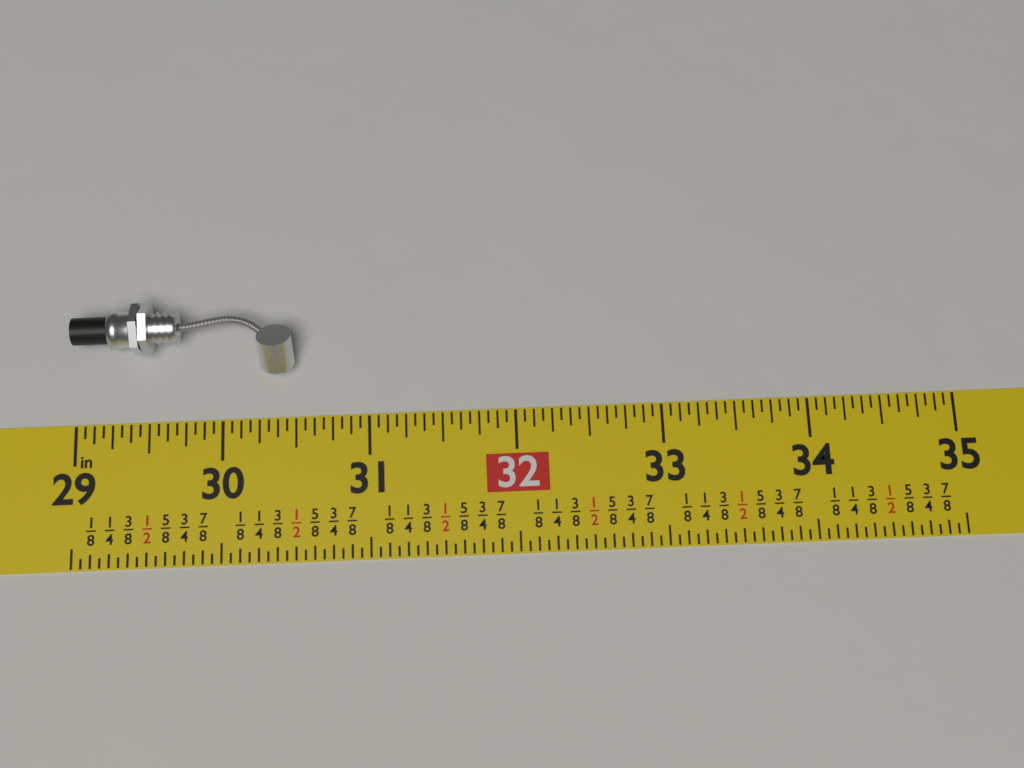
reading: 30.5000 in
